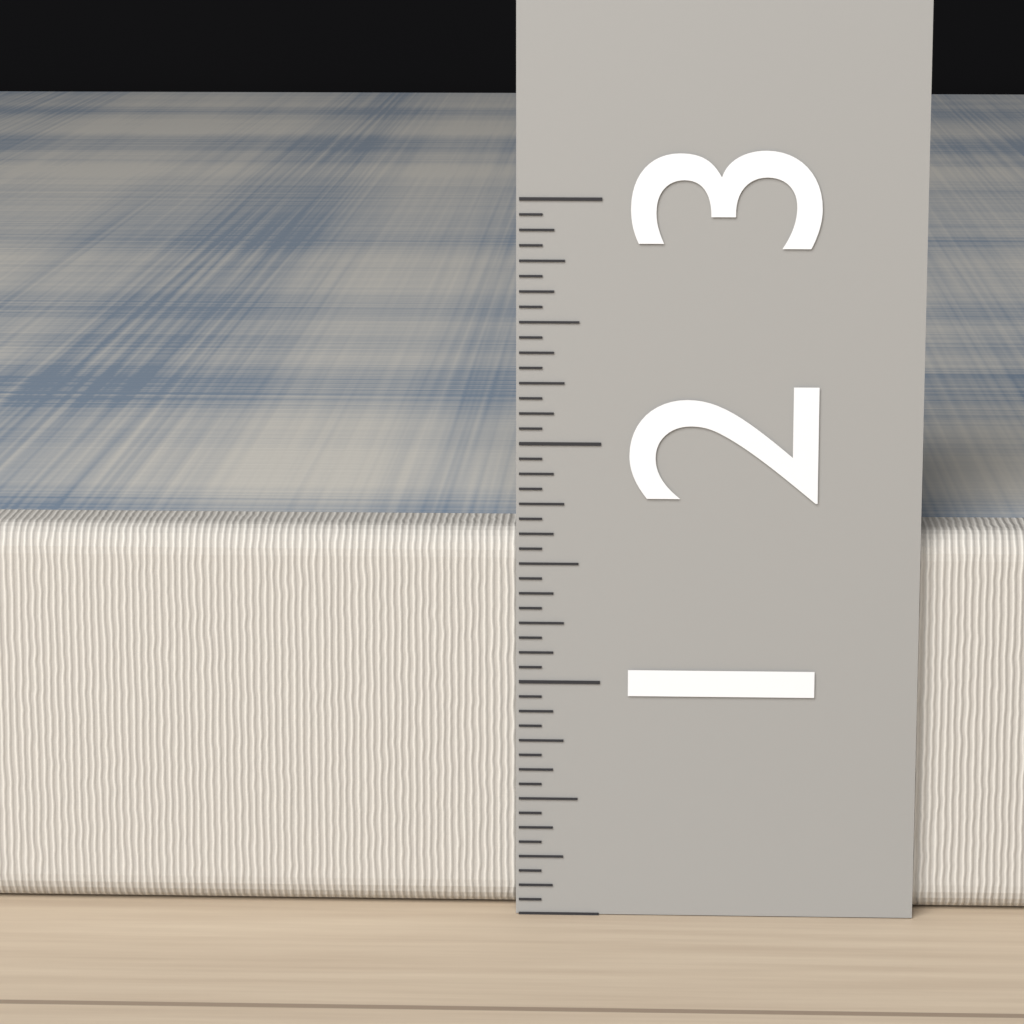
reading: 1.6250 (no unit)
